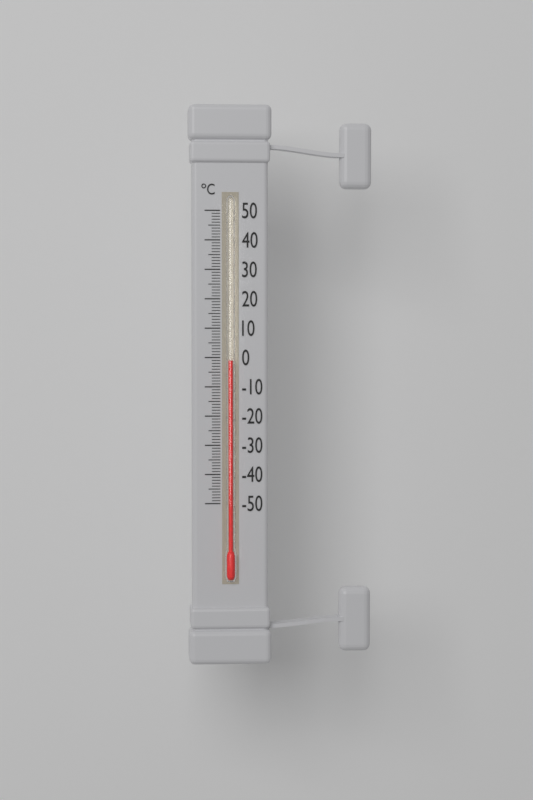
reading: -1 °C
